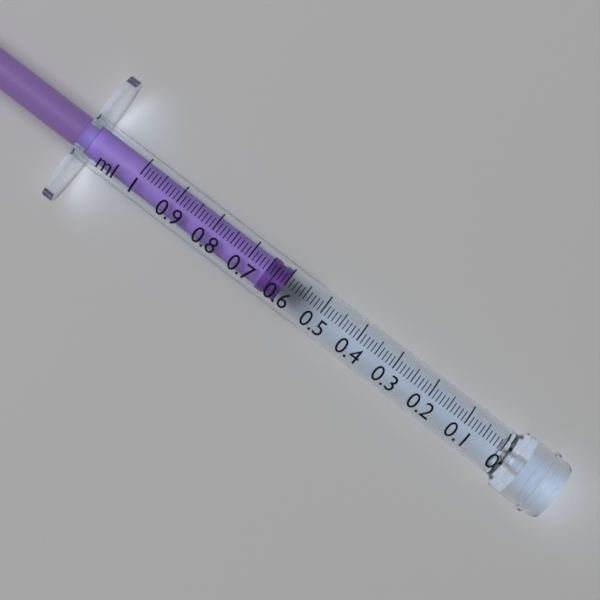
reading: 0.60 ml
